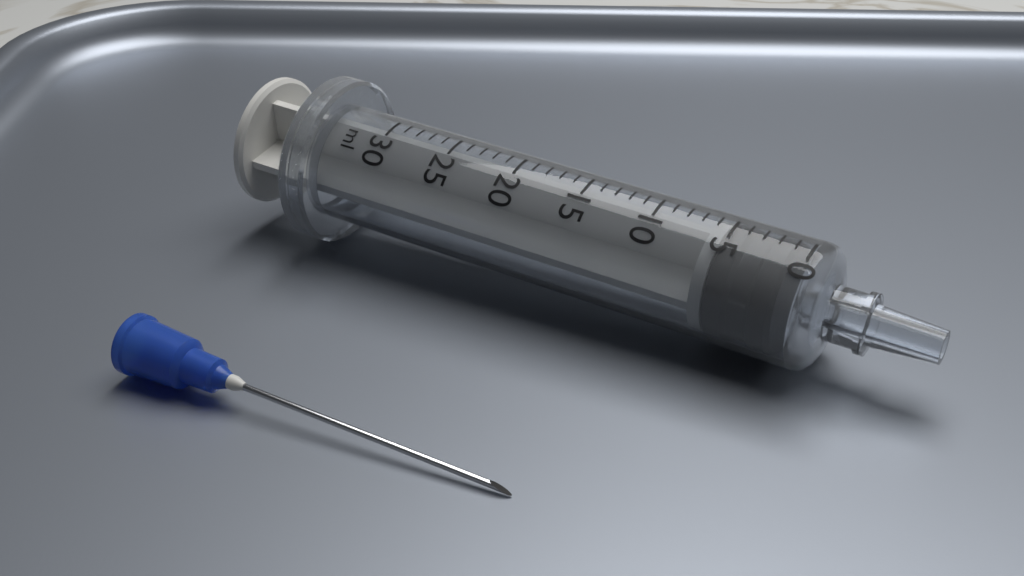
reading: 1 ml
